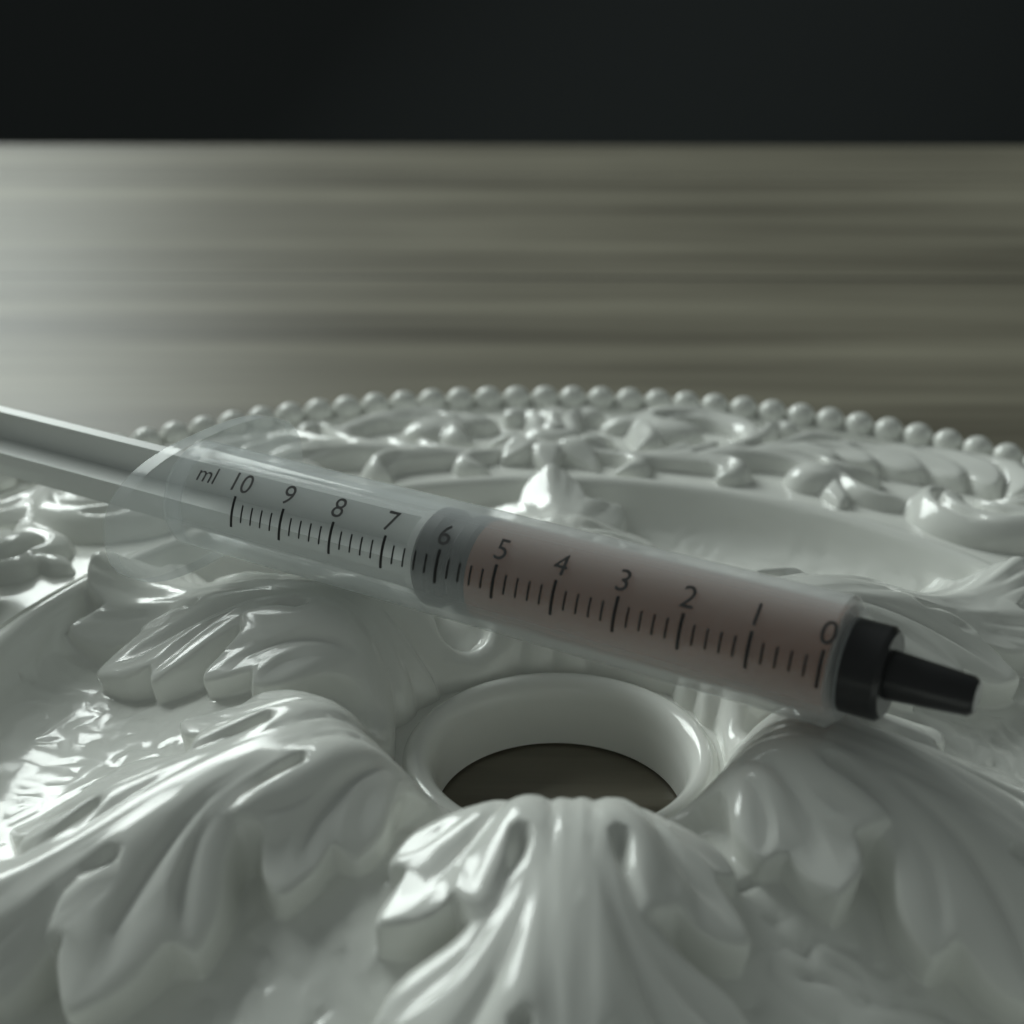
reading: 5.6 ml
